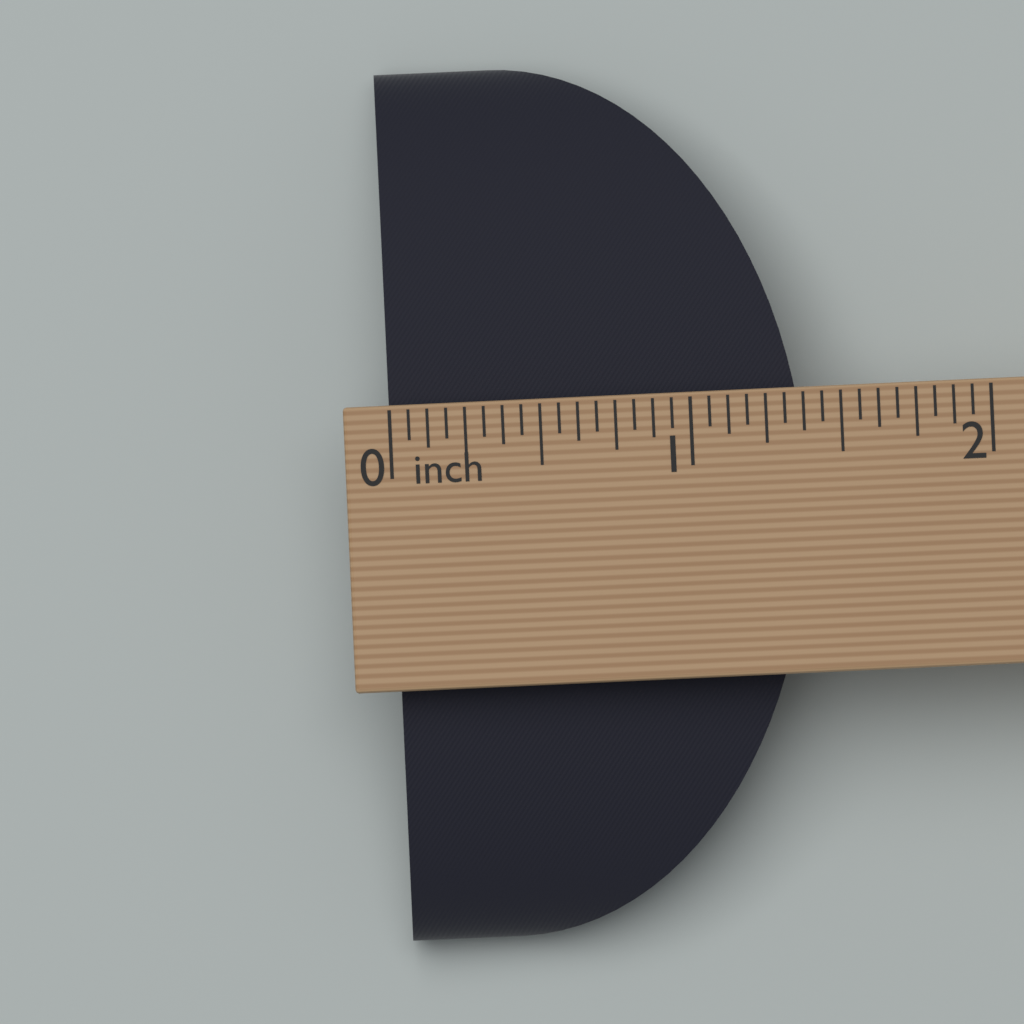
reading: 1.3750 in
